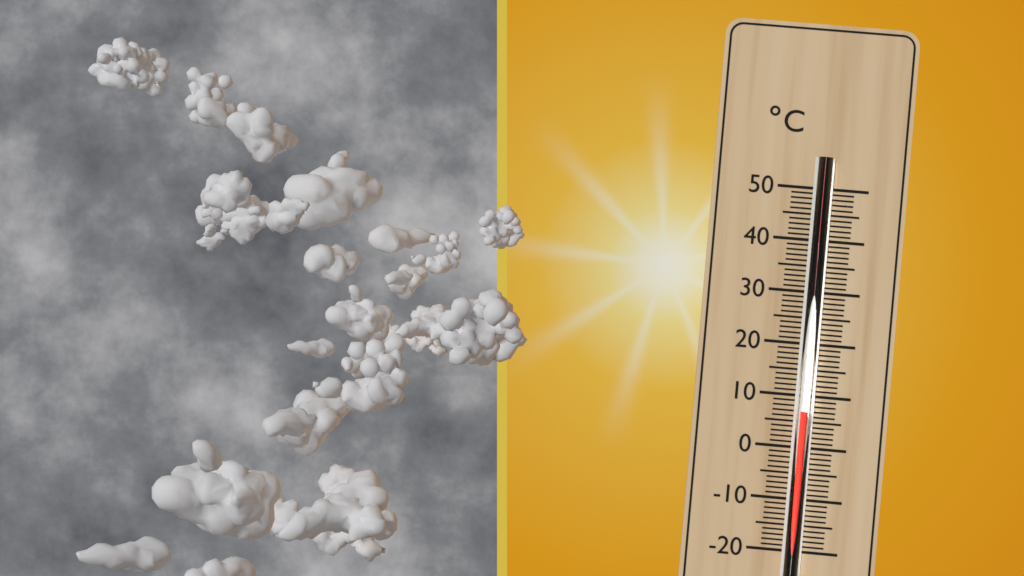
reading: 7 °C
